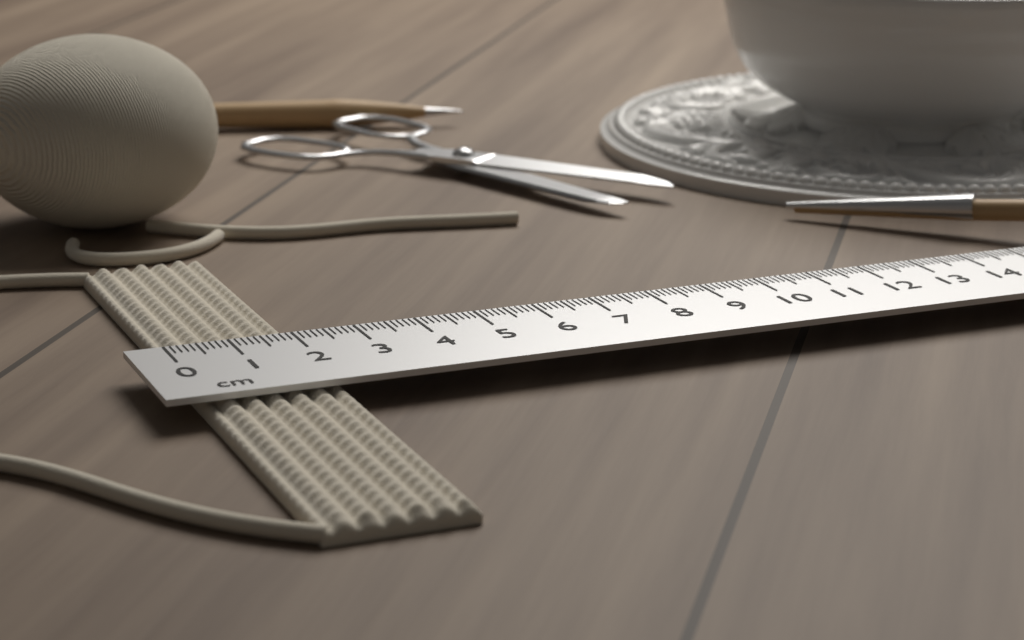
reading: 2.1 cm
